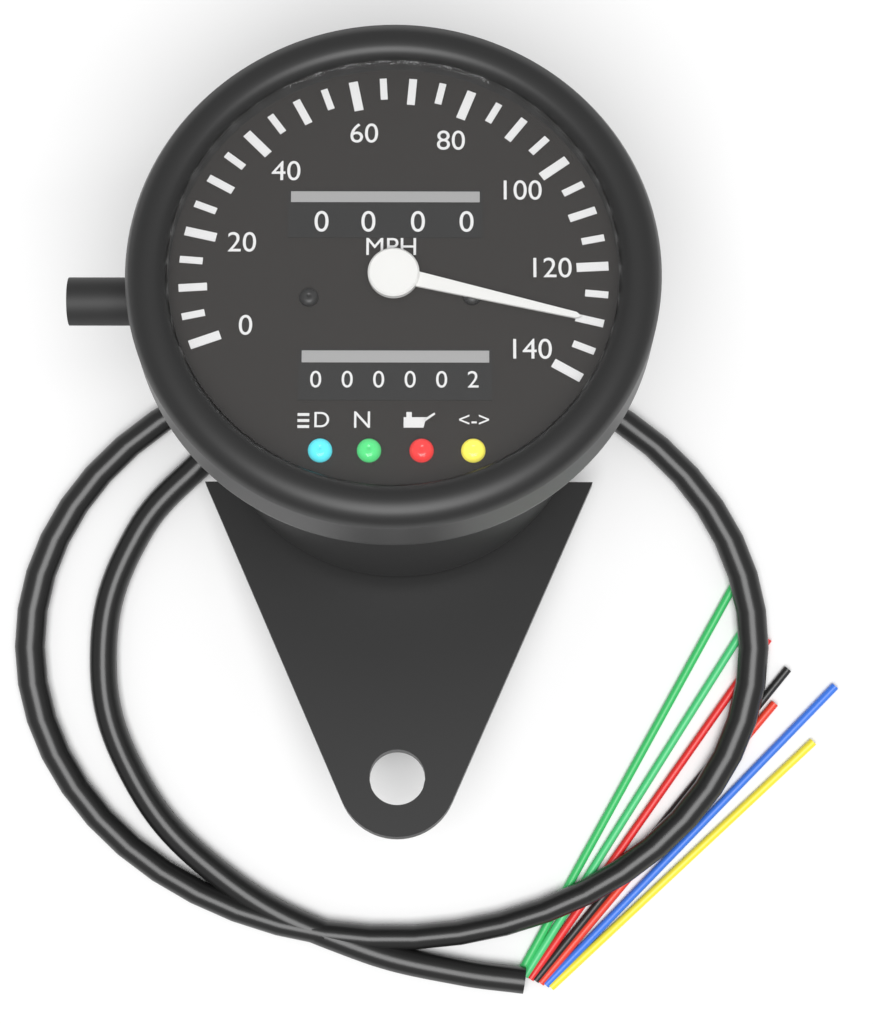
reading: 130 MPH
